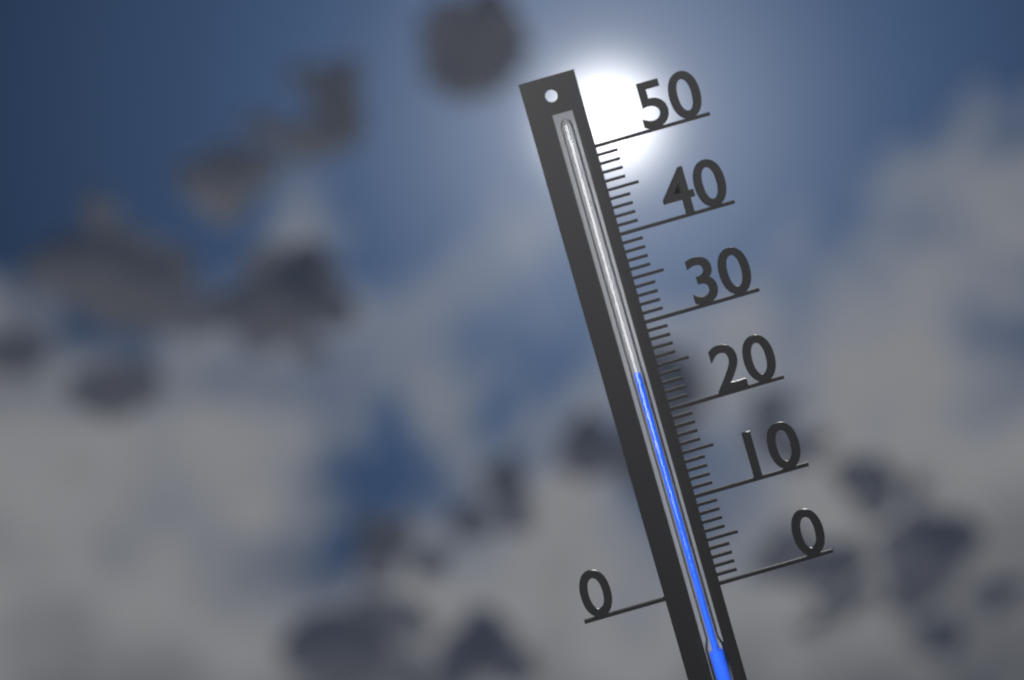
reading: 25 (no unit)
